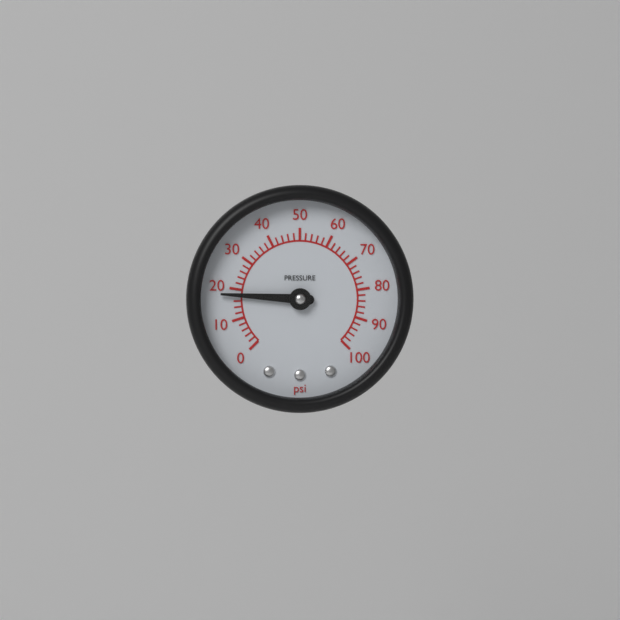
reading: 18 psi
